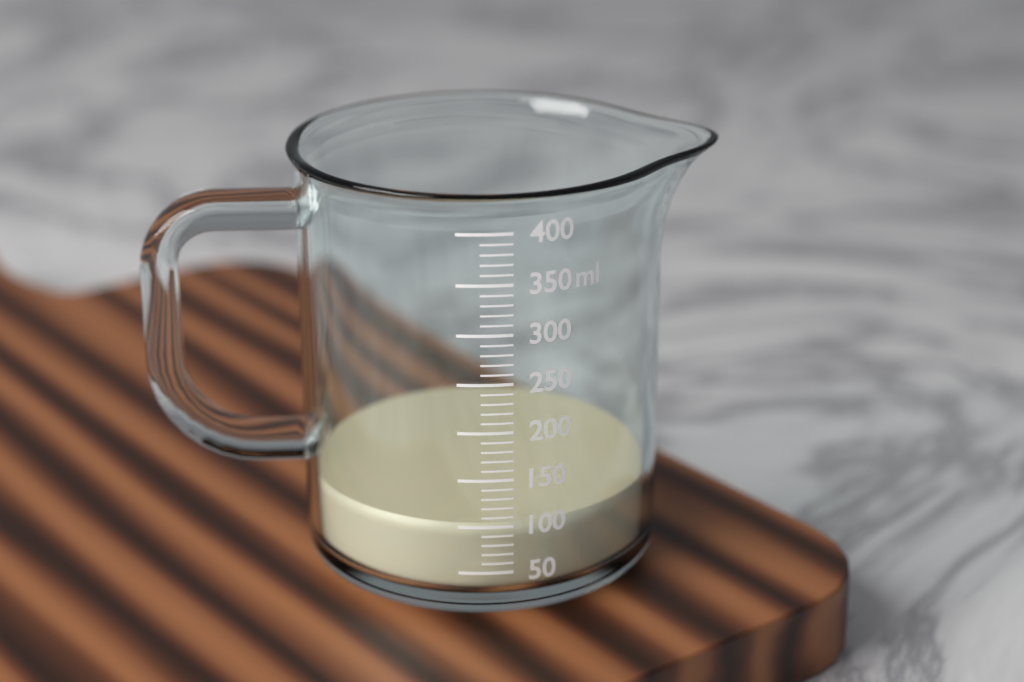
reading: 100 ml
